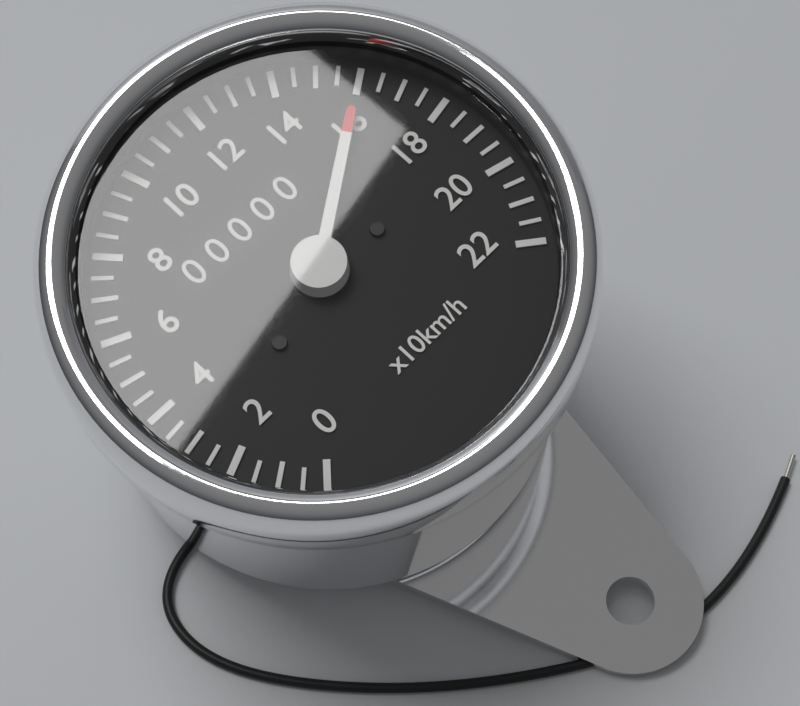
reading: 160 km/h
